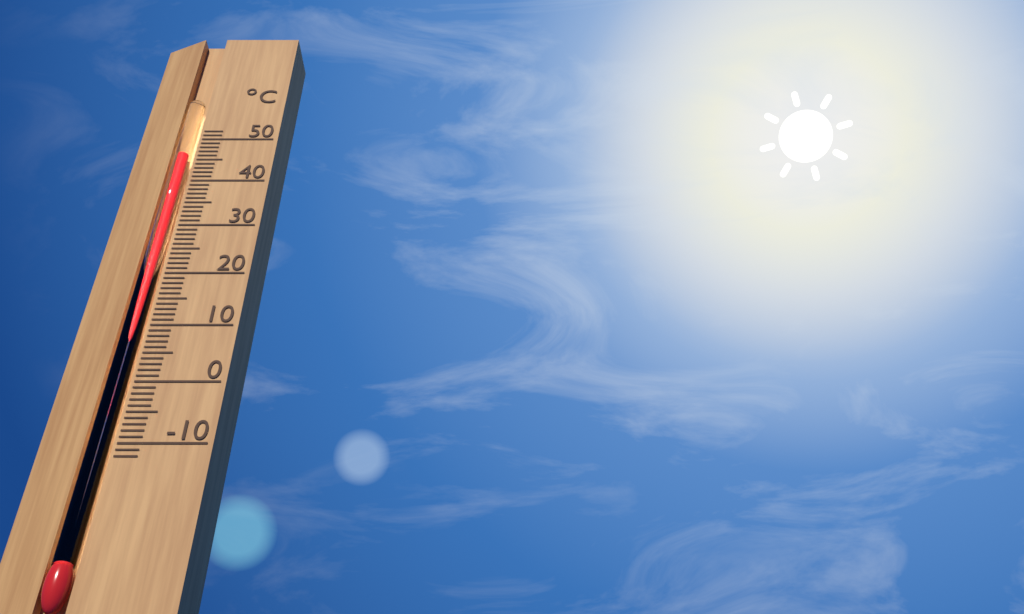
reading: 46 °C
